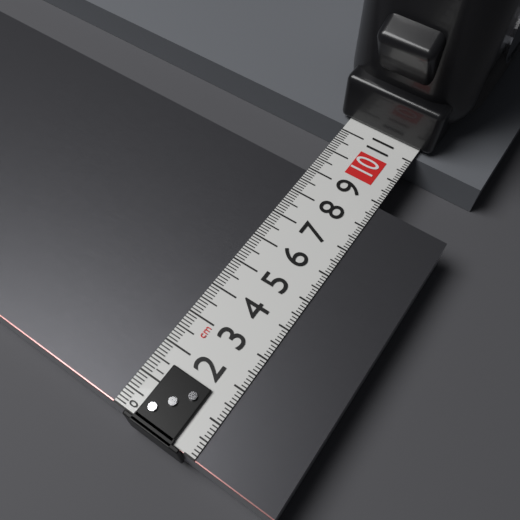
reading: 8.9 cm
